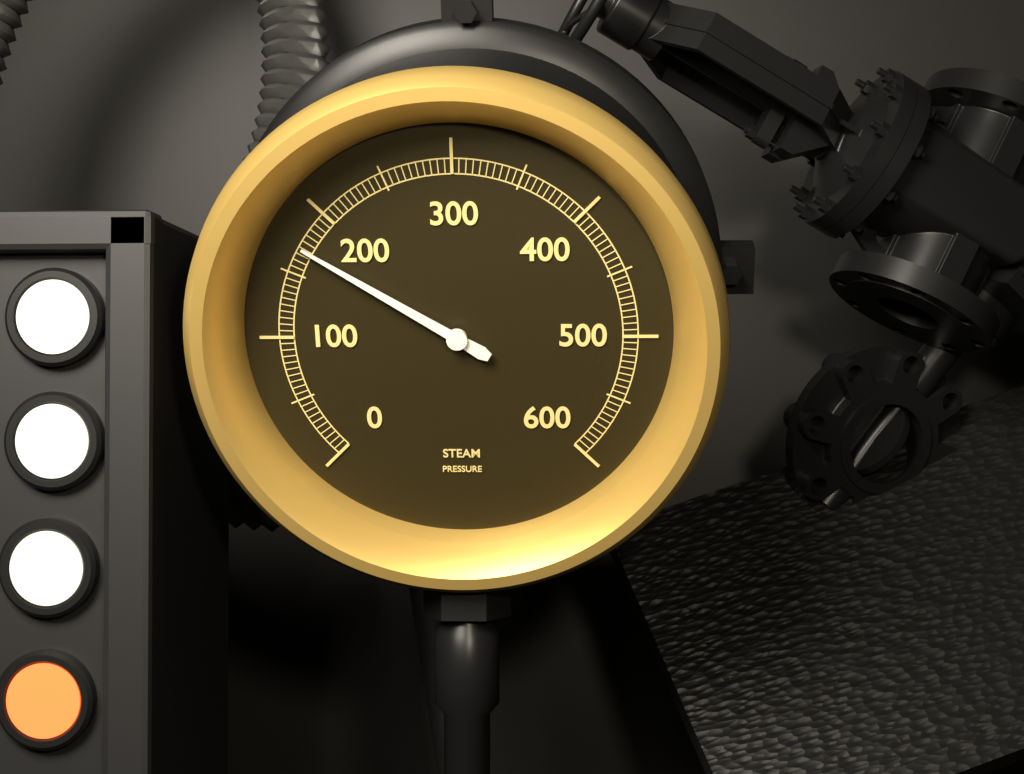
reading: 170 (no unit)
